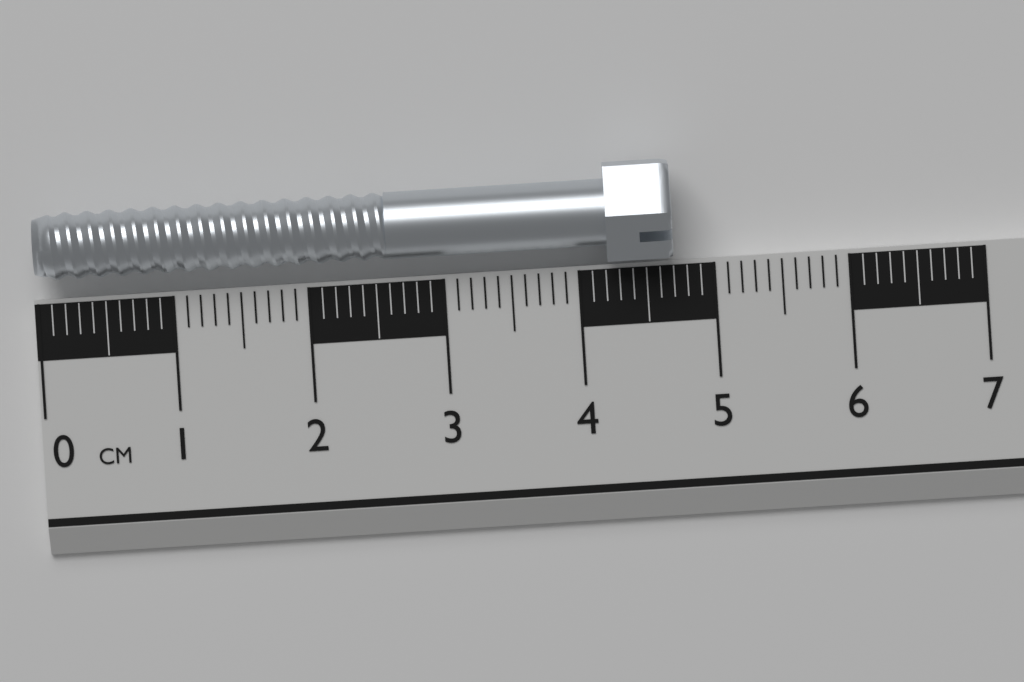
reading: 4.7 cm
